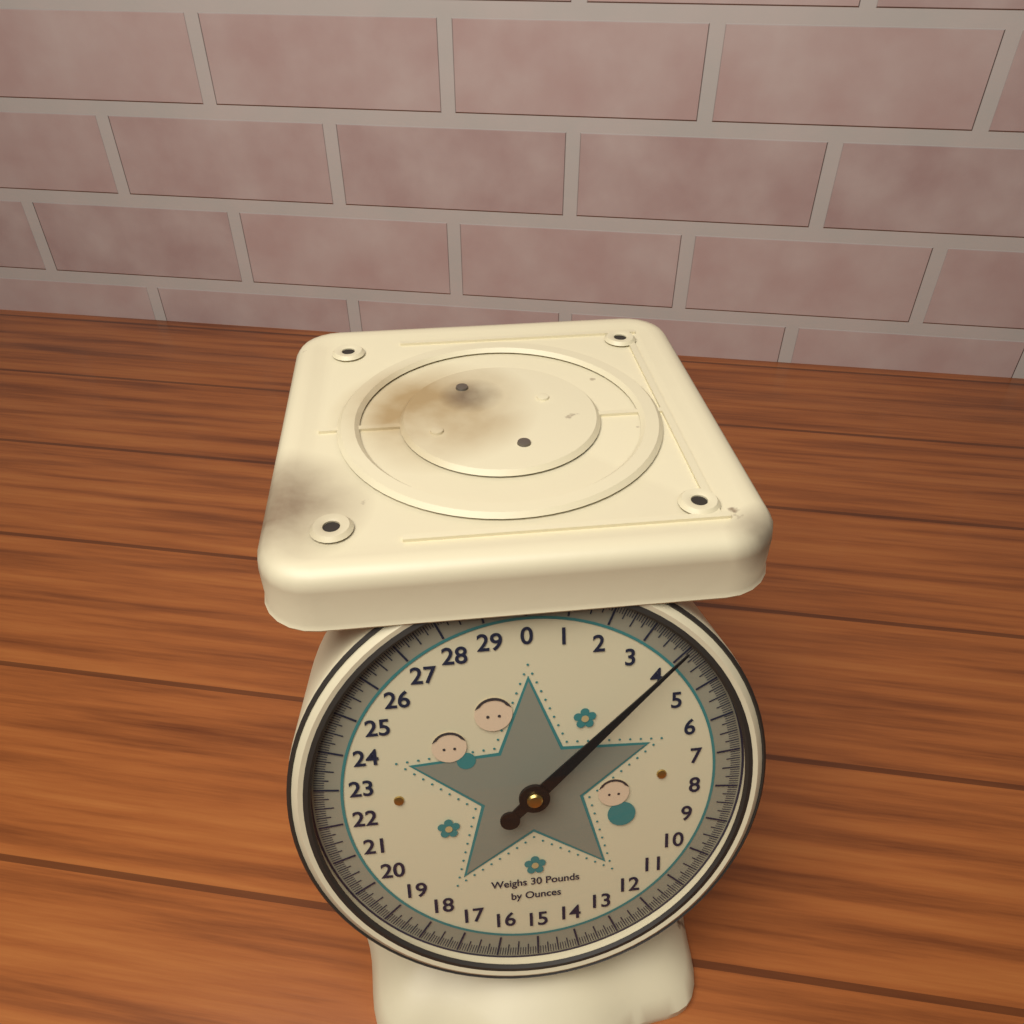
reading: 3.8750 lb
